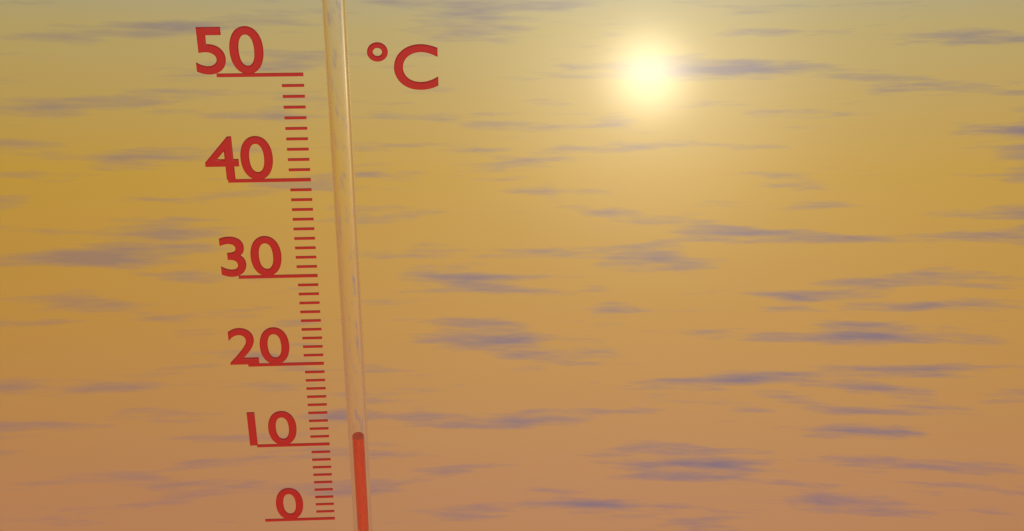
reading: 11 °C
